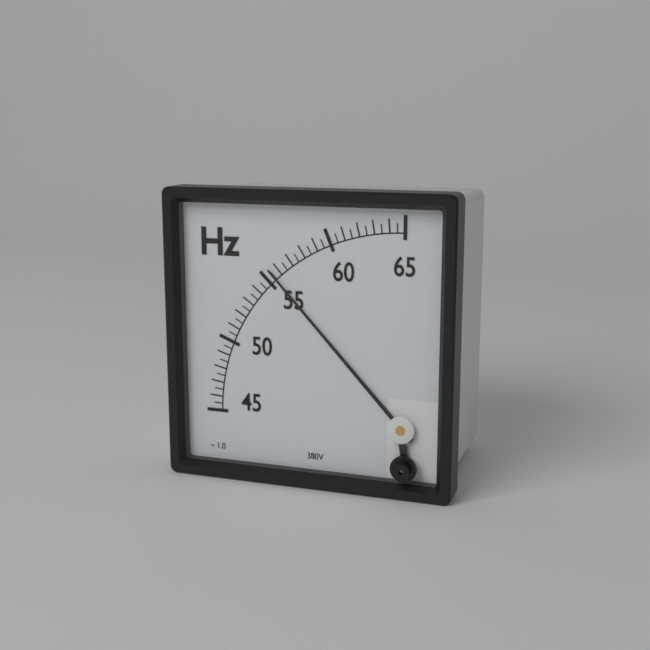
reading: 55.5 Hz
